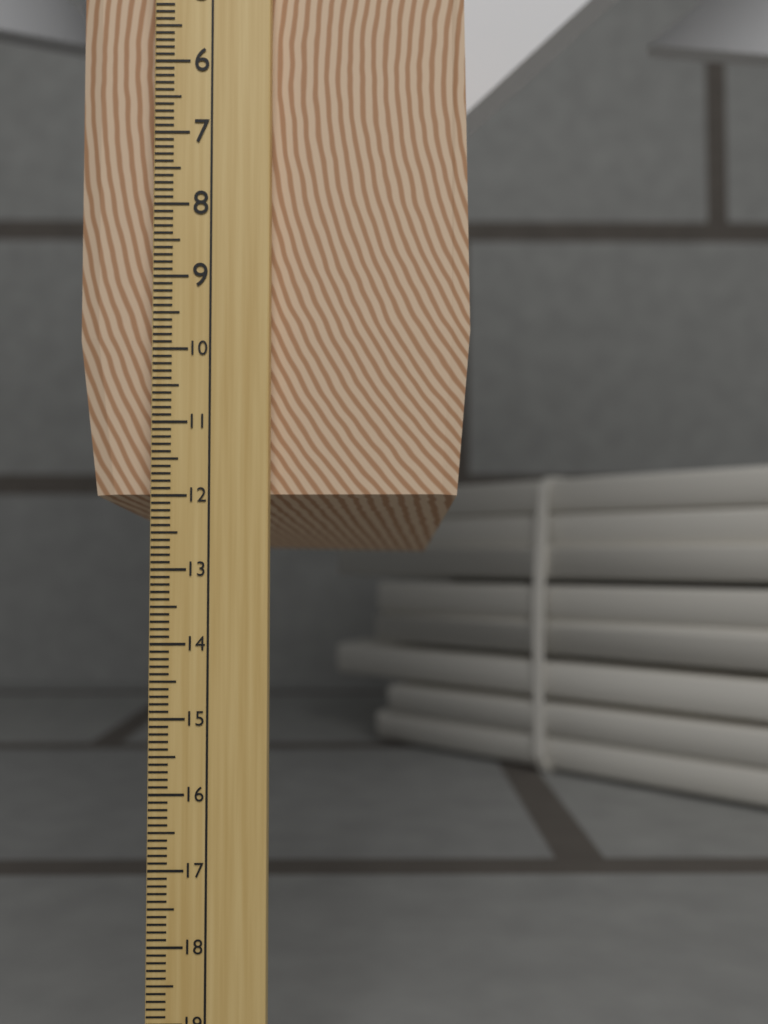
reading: 12.7 cm
